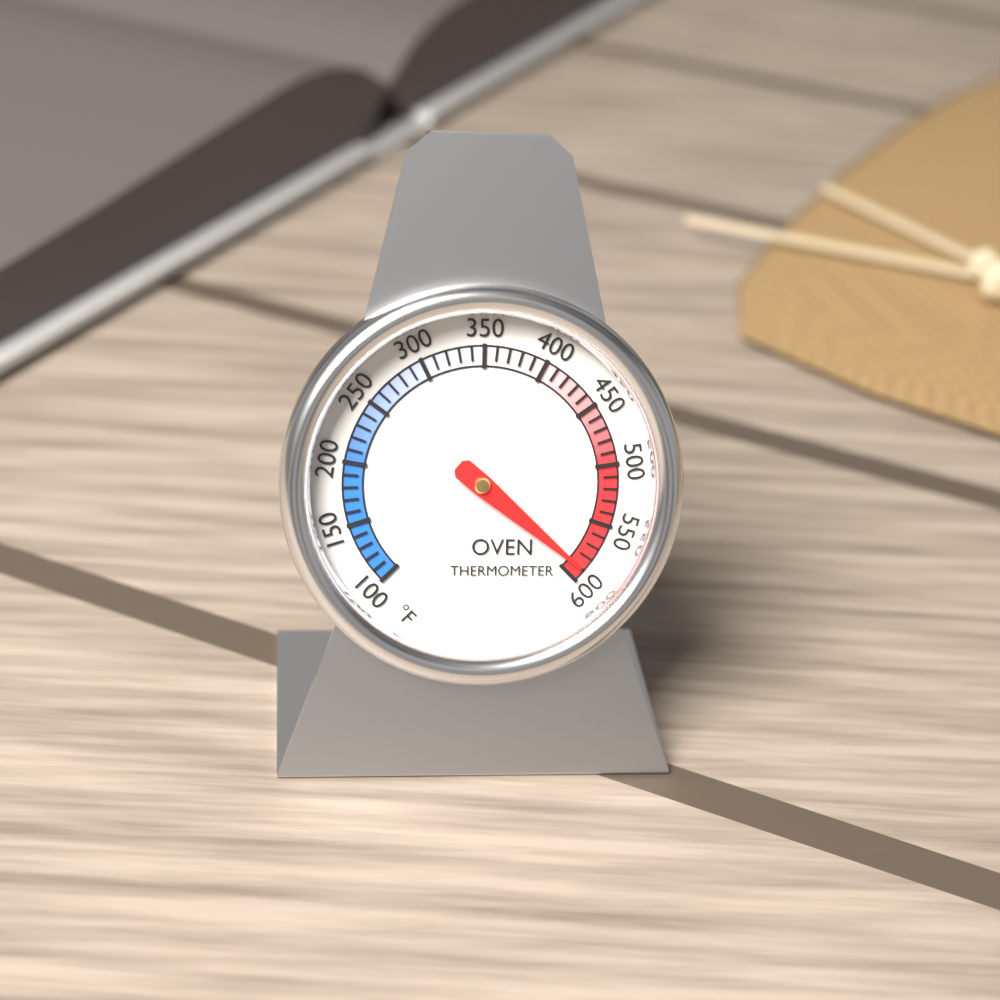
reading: 590 °F
